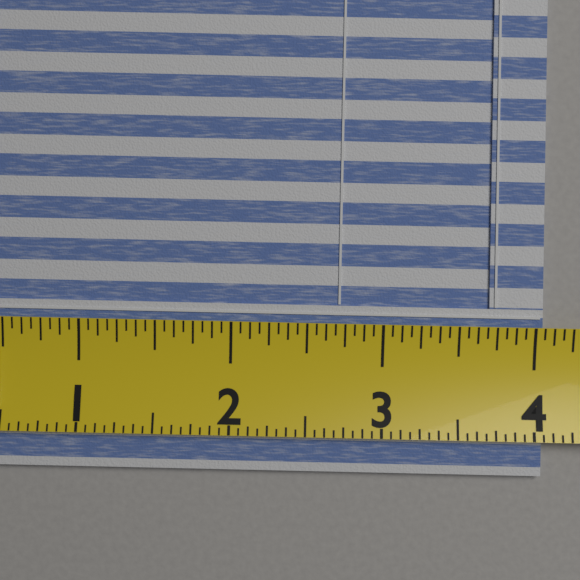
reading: 4.0625 (no unit)
